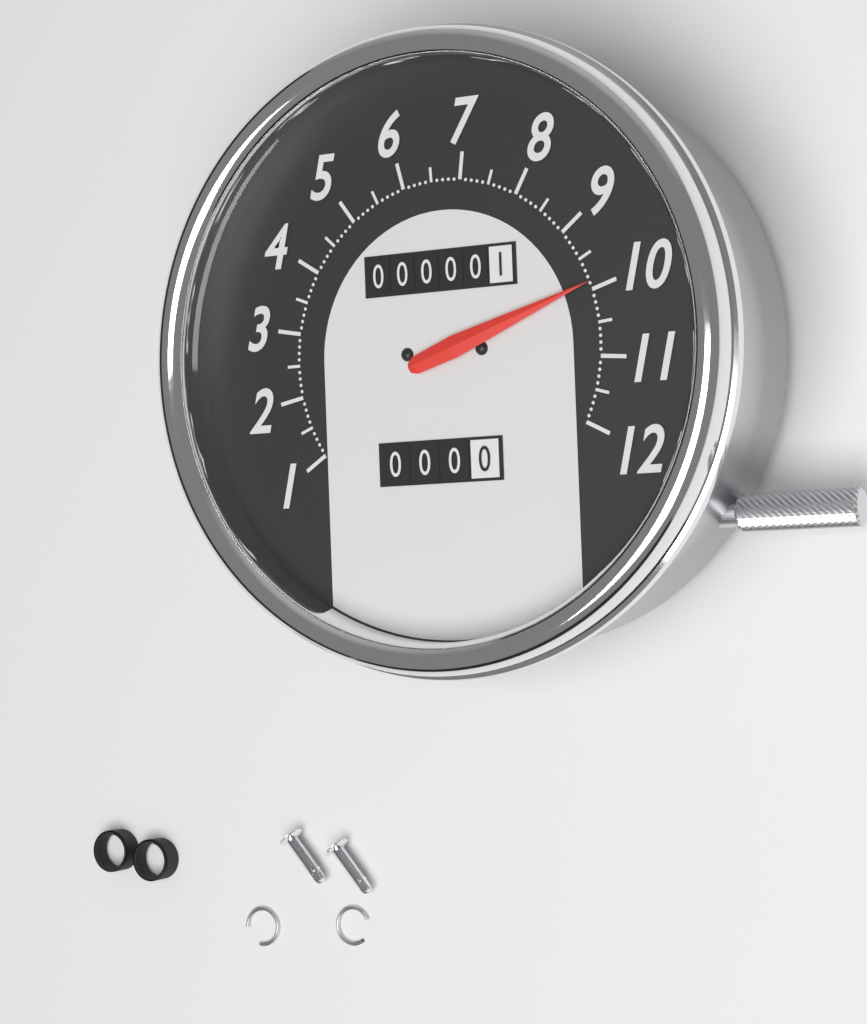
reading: 9.9 (no unit)
